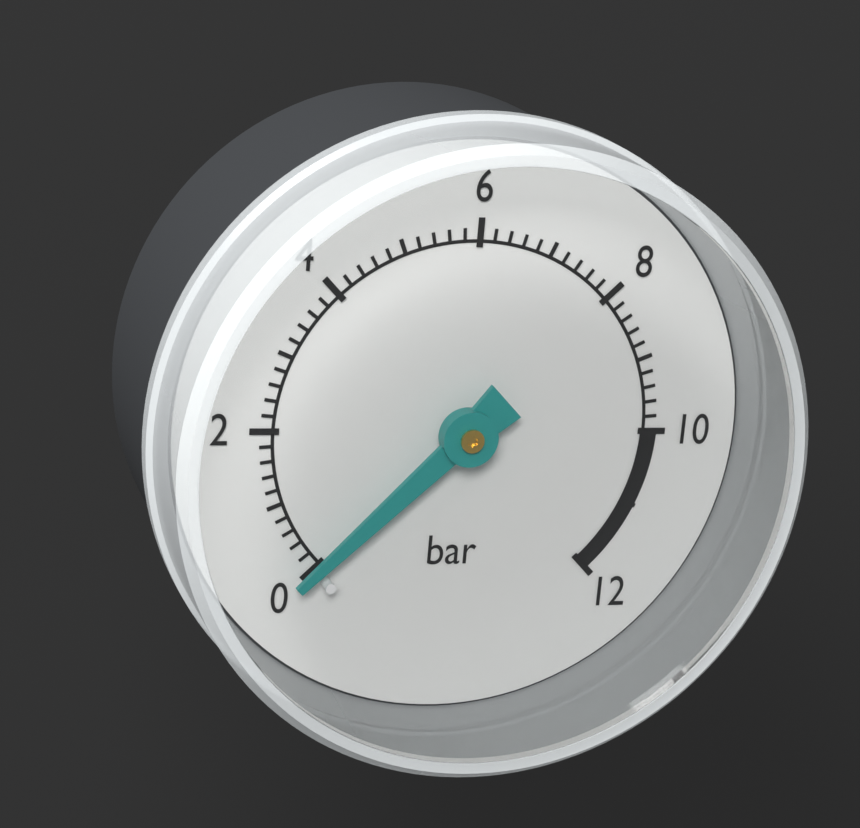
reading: 0.0 bar
